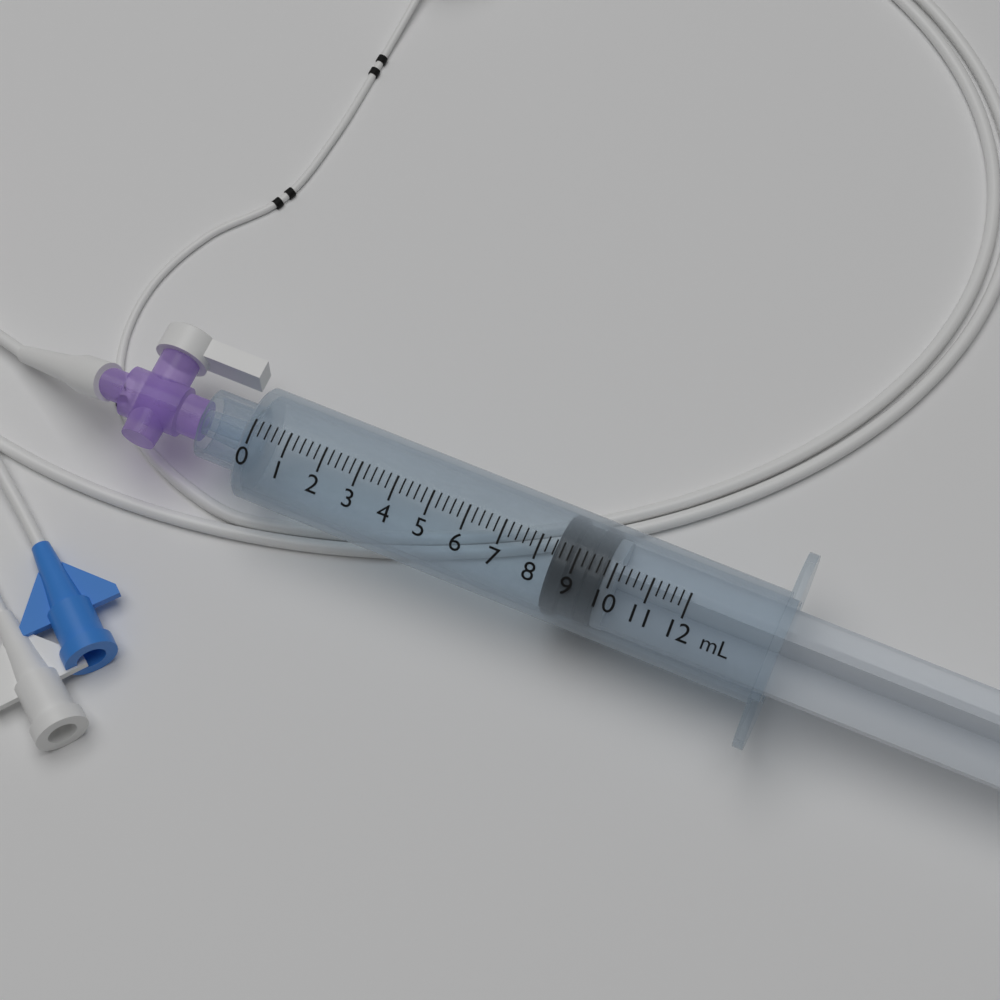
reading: 8.4 mL
